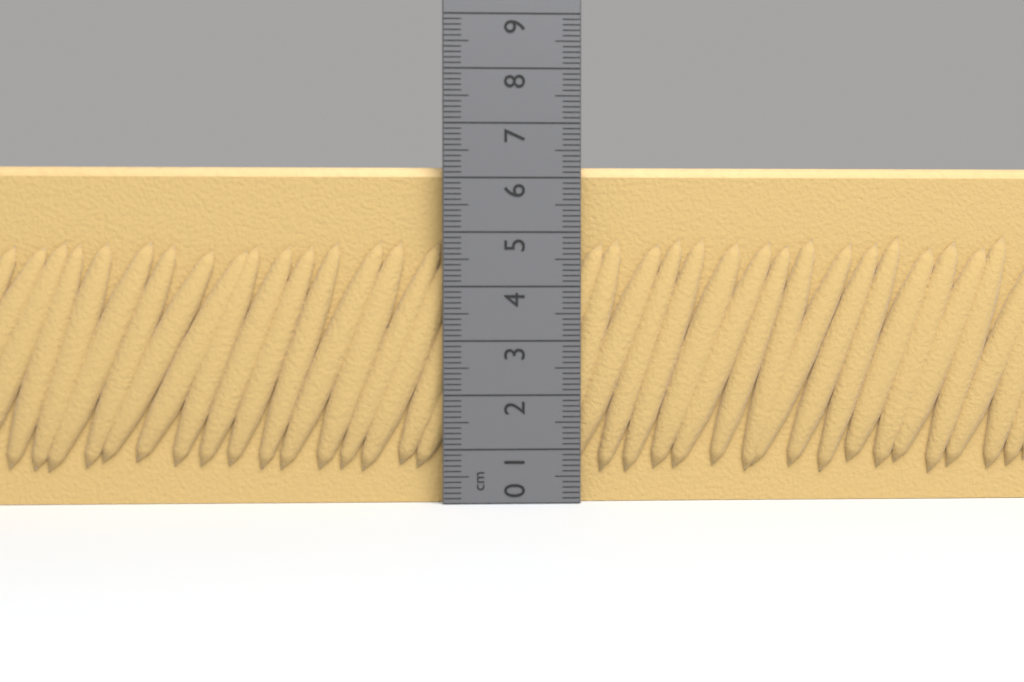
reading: 6.2 cm
